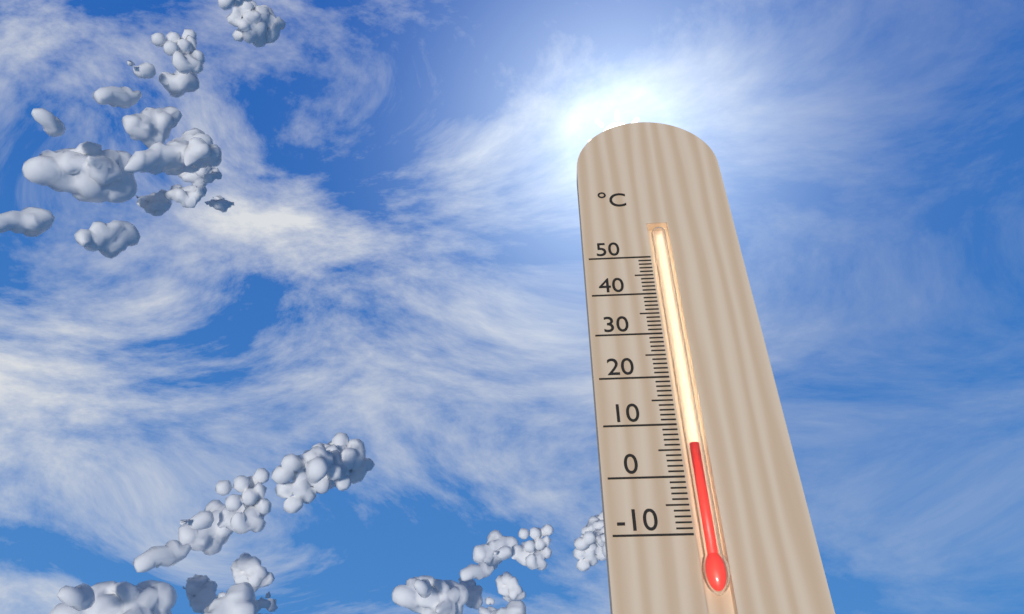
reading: 6 °C
